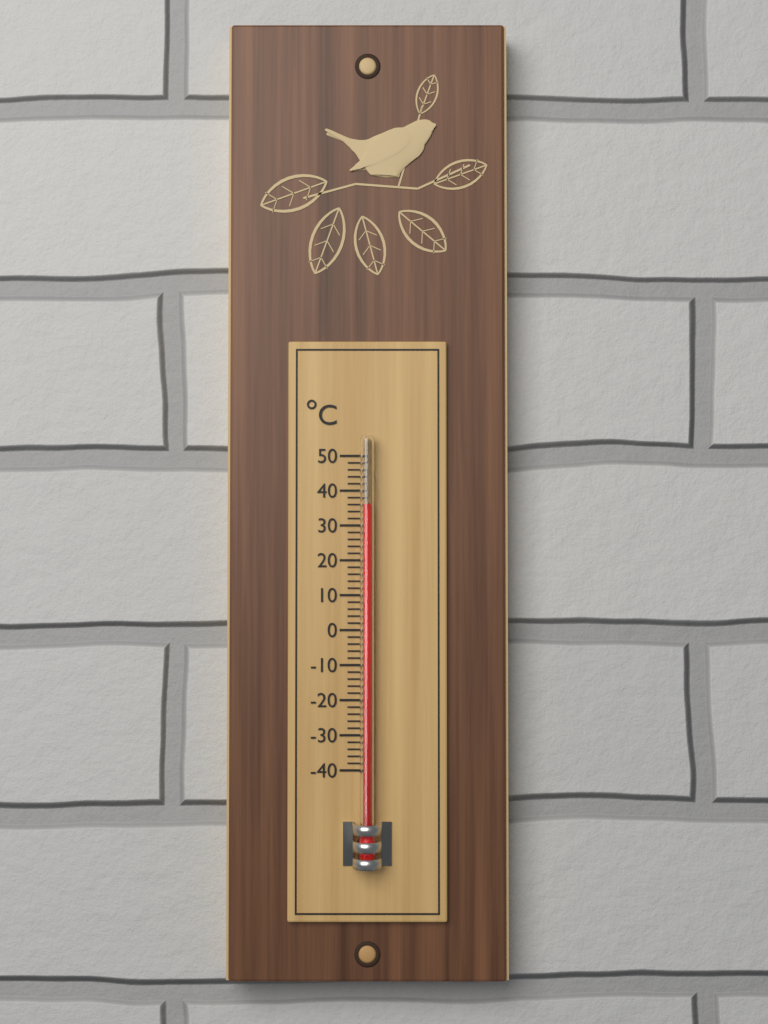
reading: 36 °C
